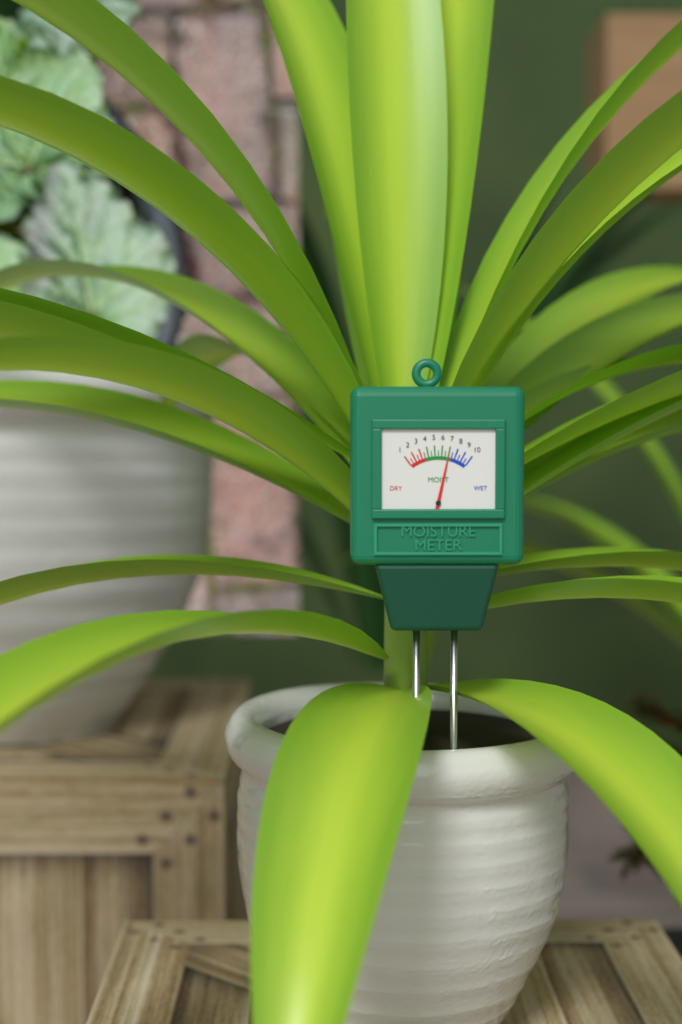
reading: 7.0 (no unit)
